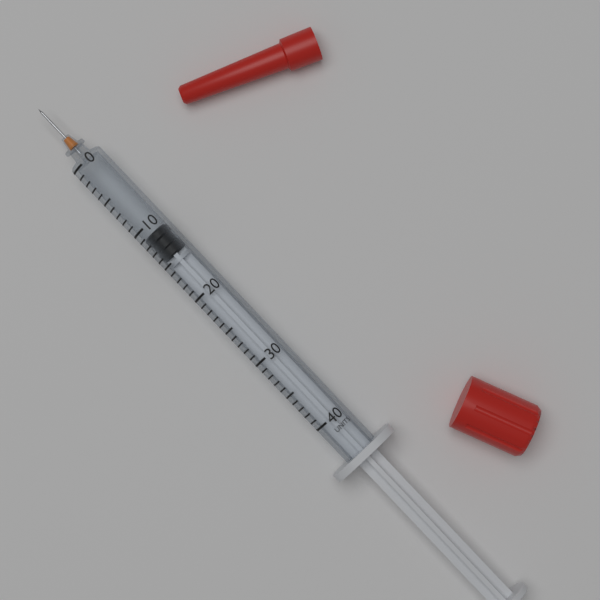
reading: 11 units
